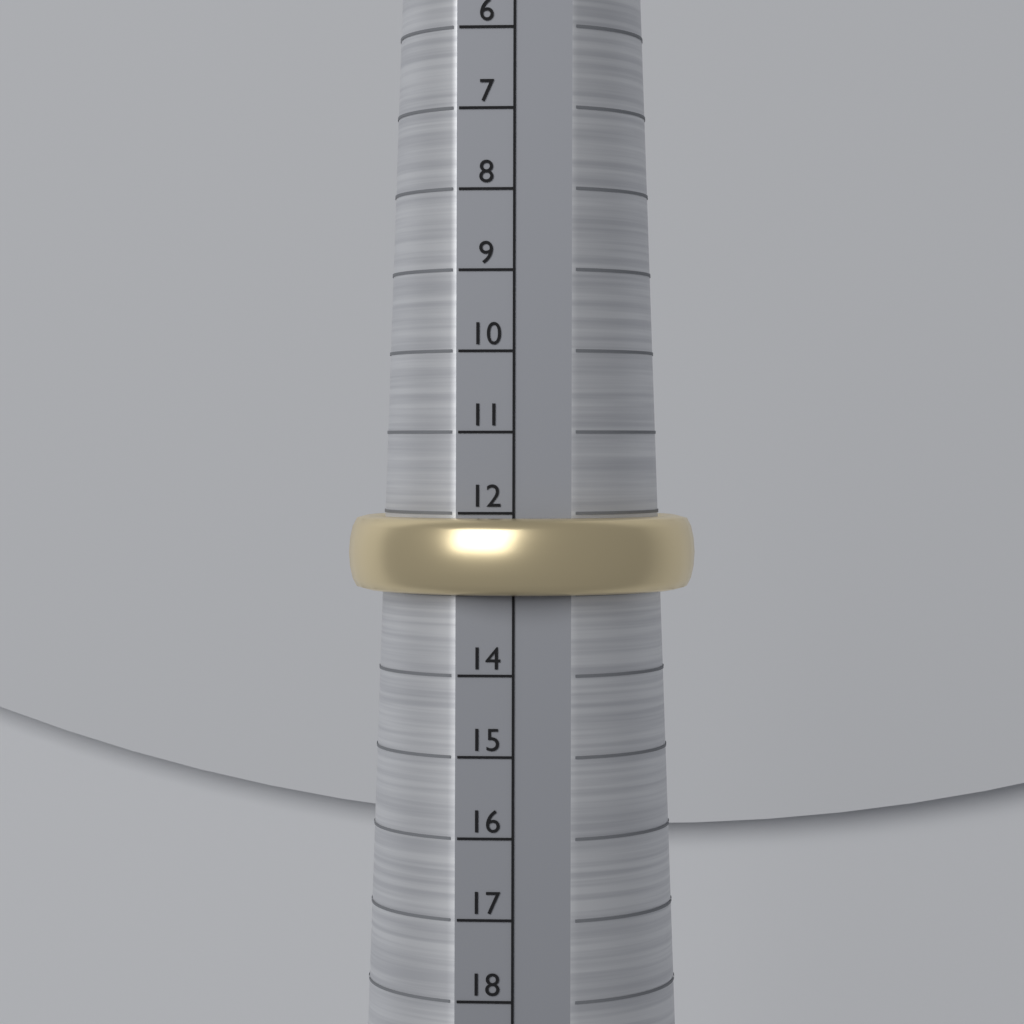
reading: 13 (no unit)
